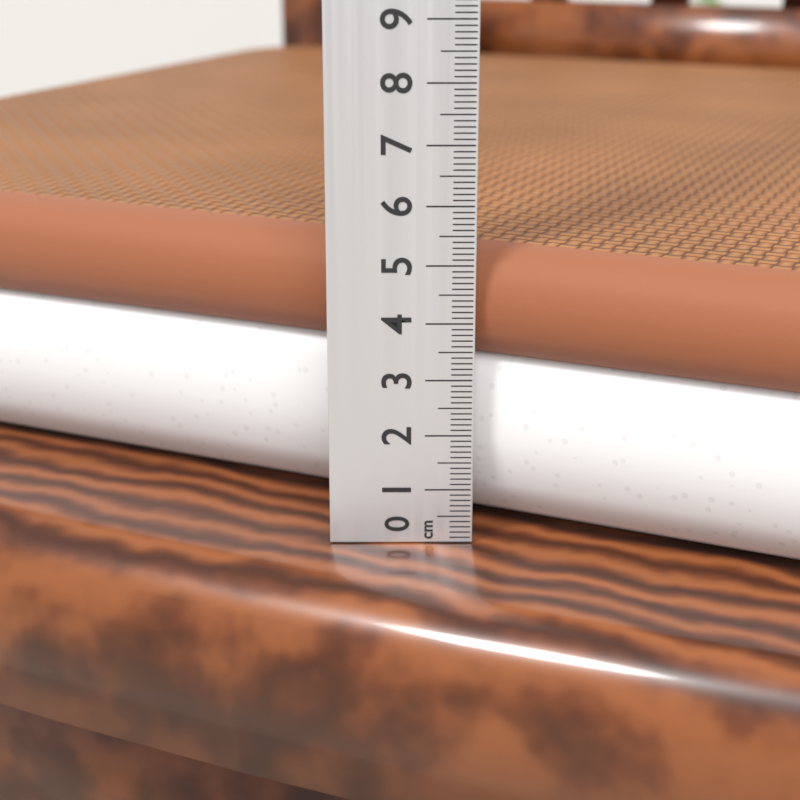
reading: 5.2 cm
